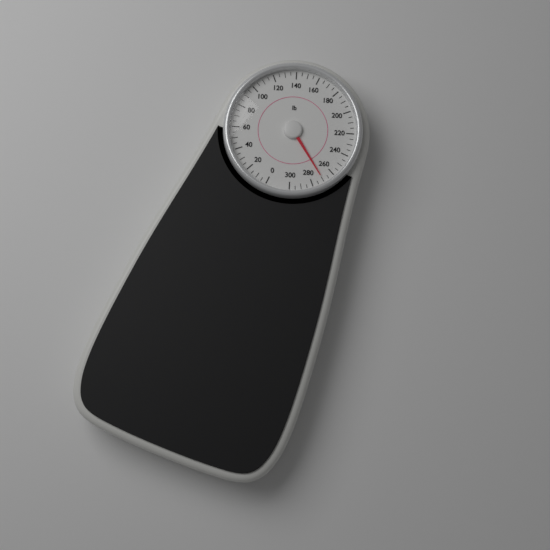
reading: 270 lb
